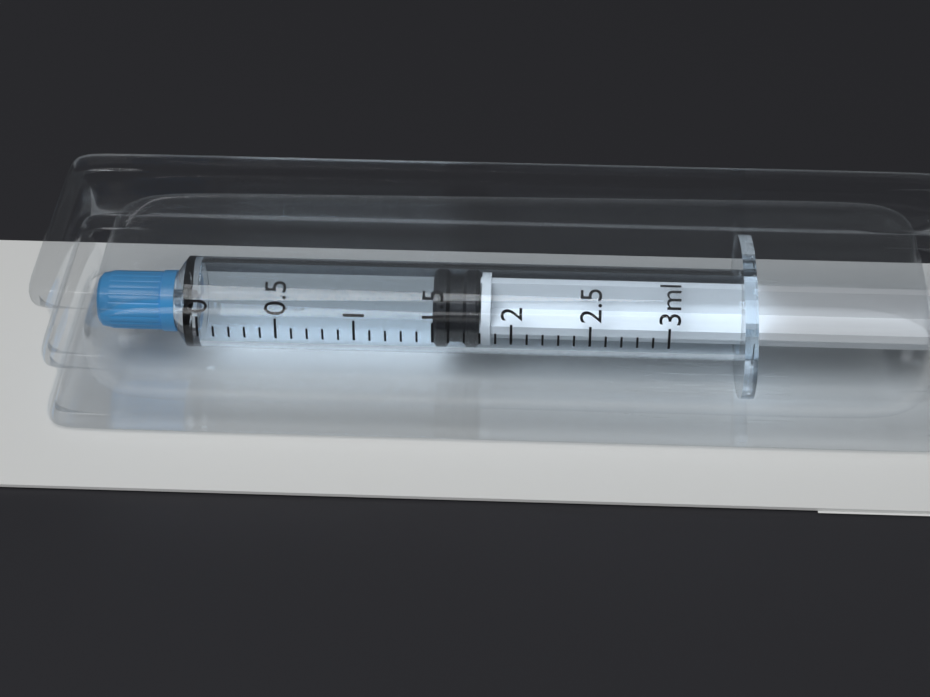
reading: 1.5 ml
